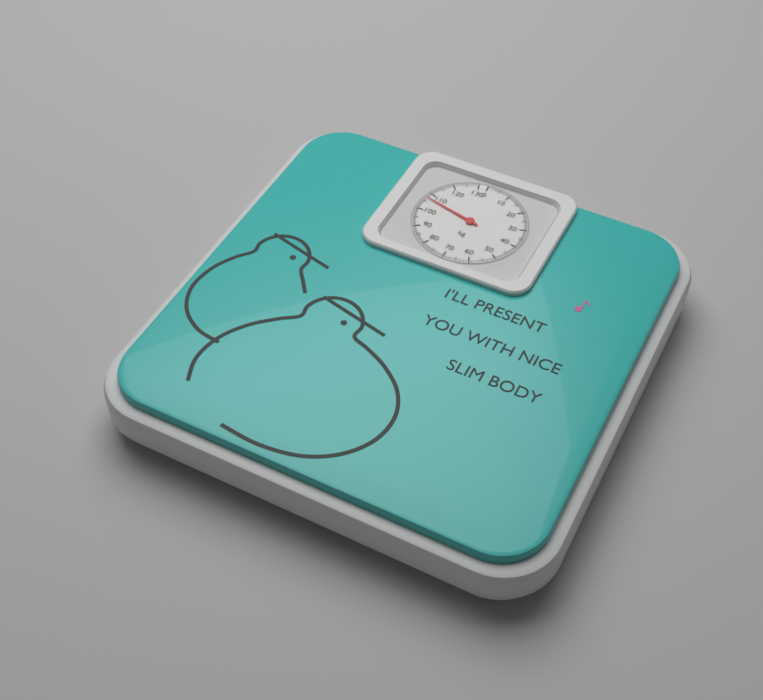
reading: 107 kg
